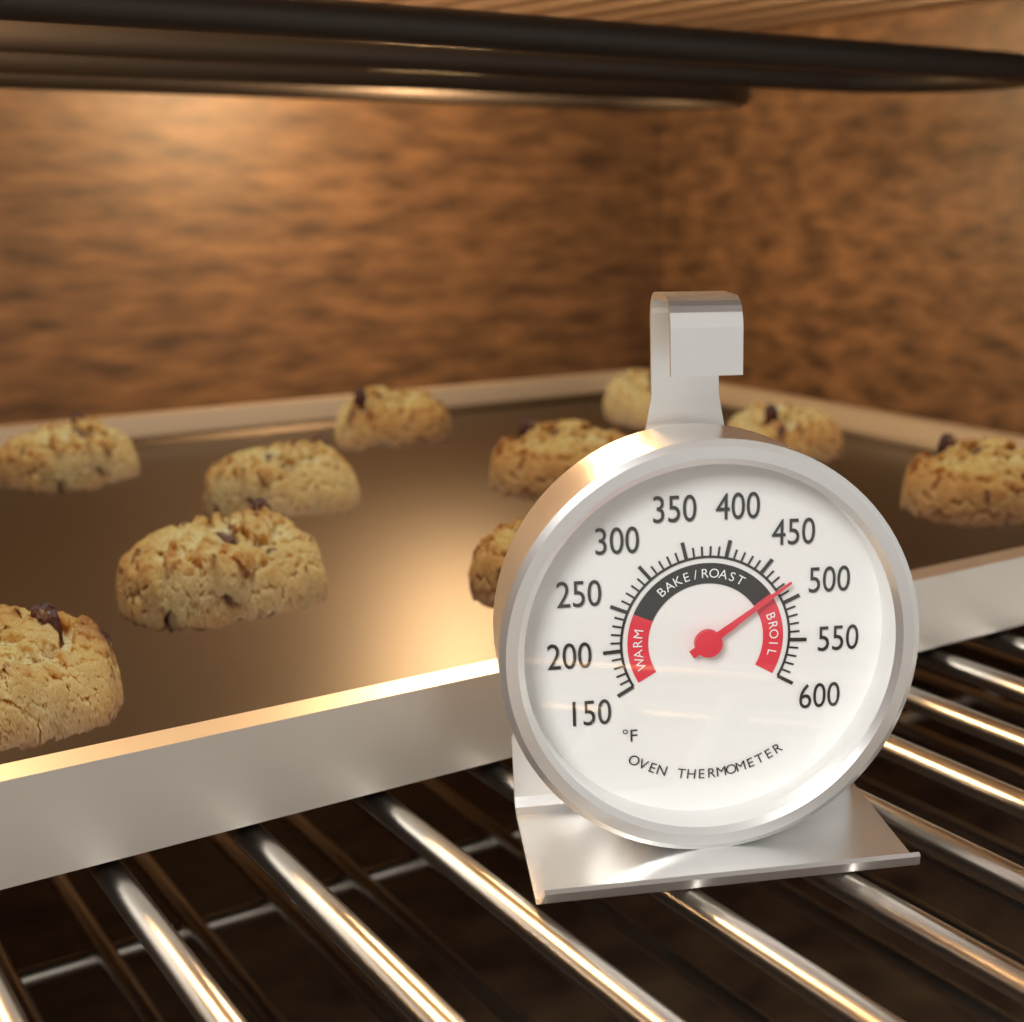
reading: 480 °F
